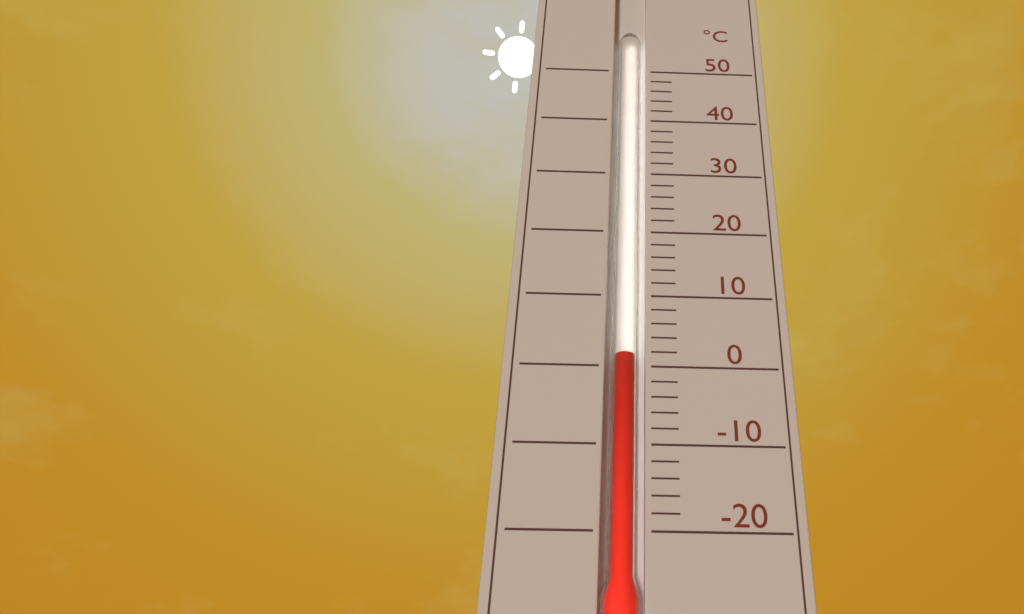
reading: 2 °C
